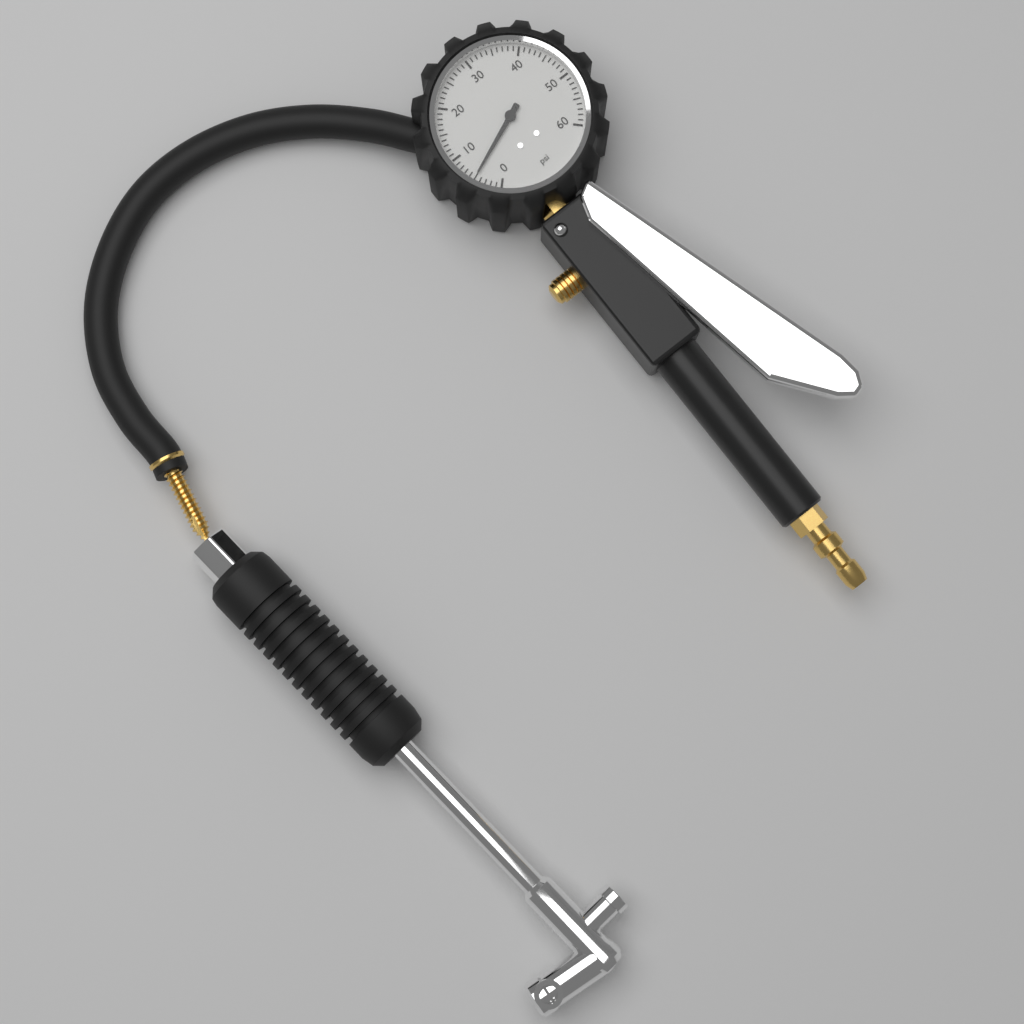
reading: 5 psi
